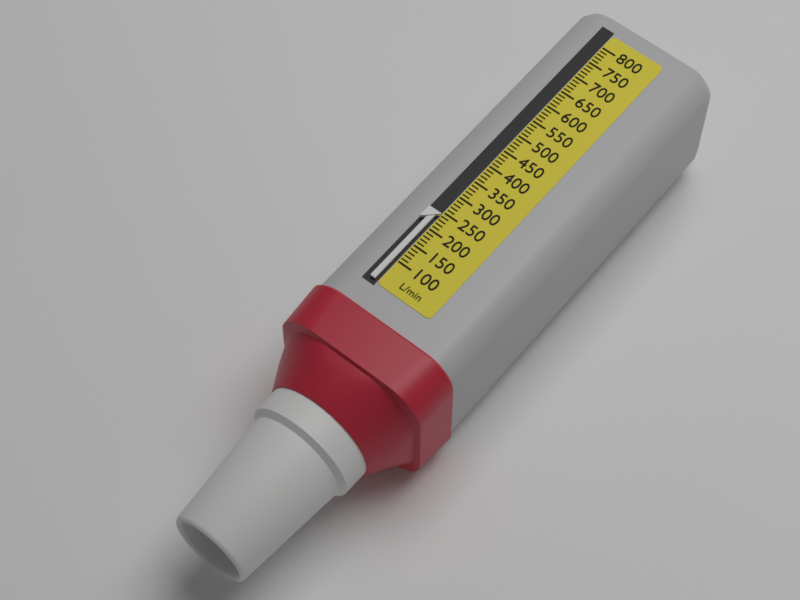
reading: 240 L/min
